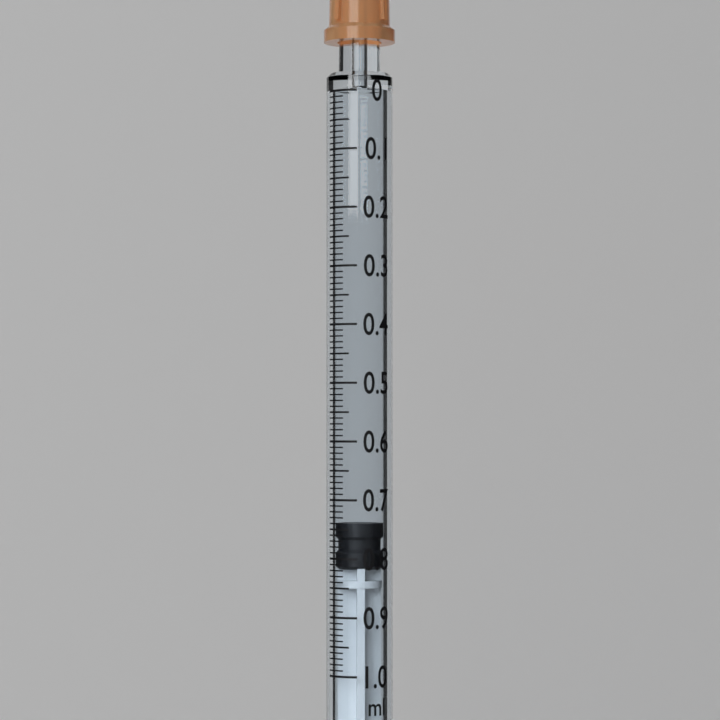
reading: 0.74 ml
